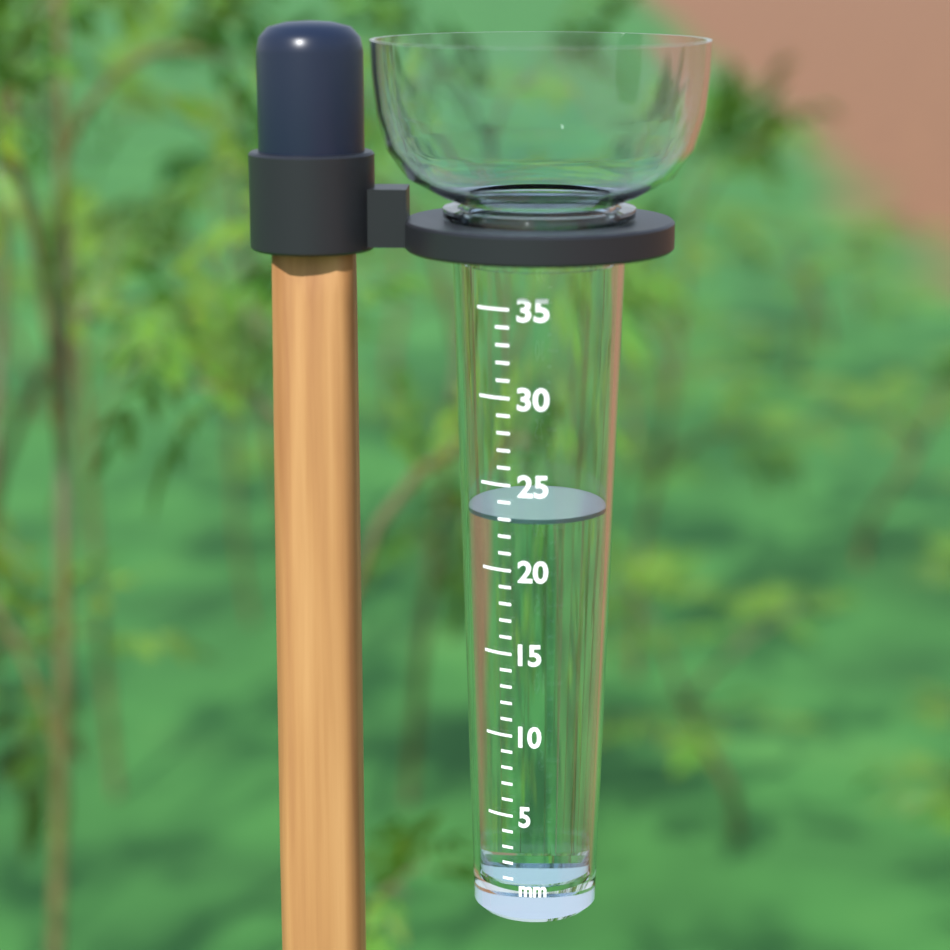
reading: 23 mm
